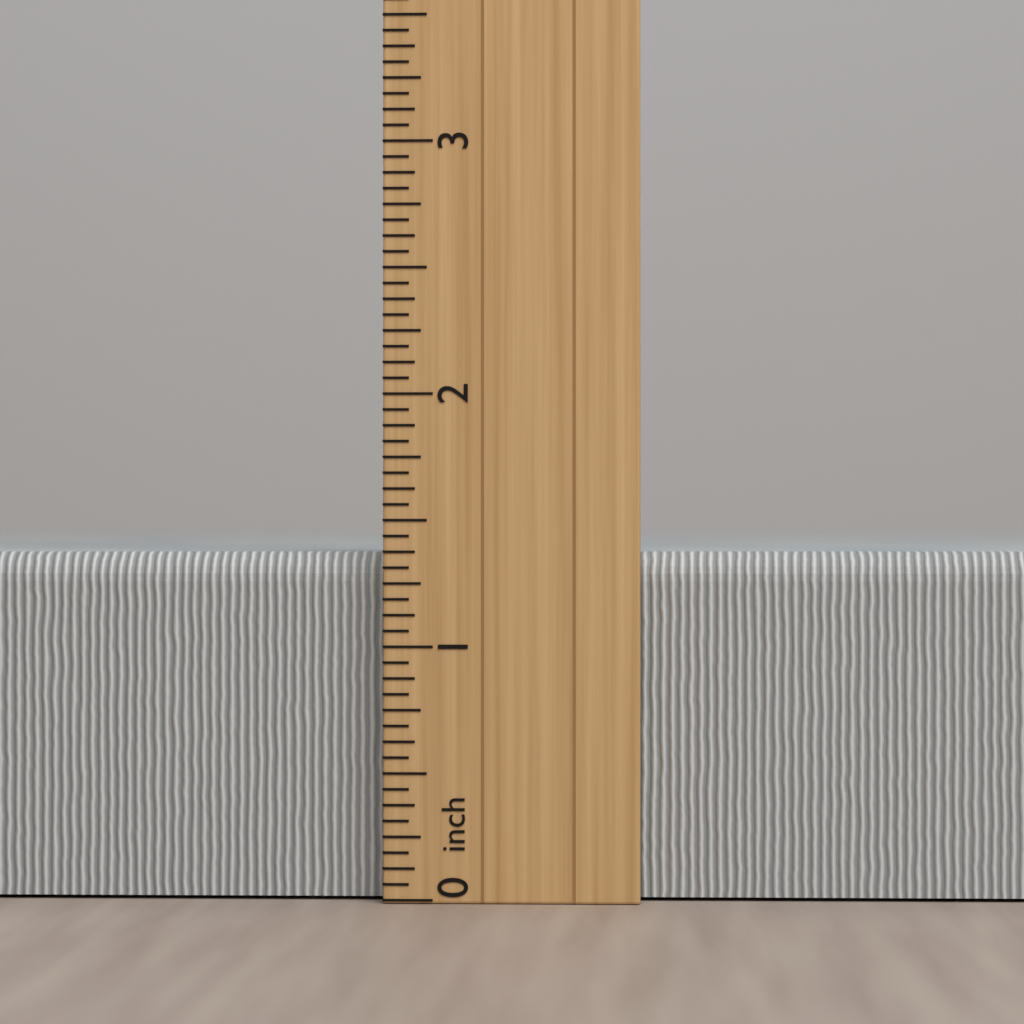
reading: 1.3750 inch
